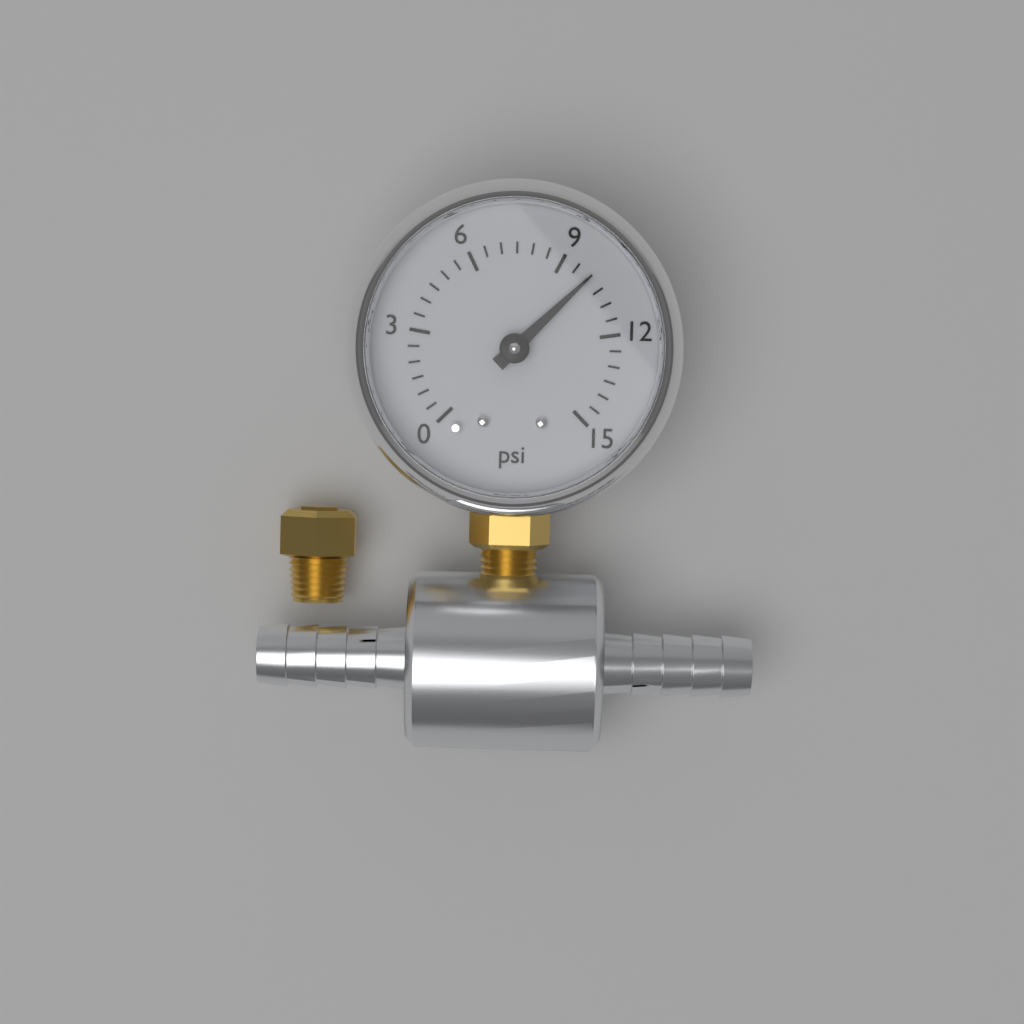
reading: 10.0 psi
